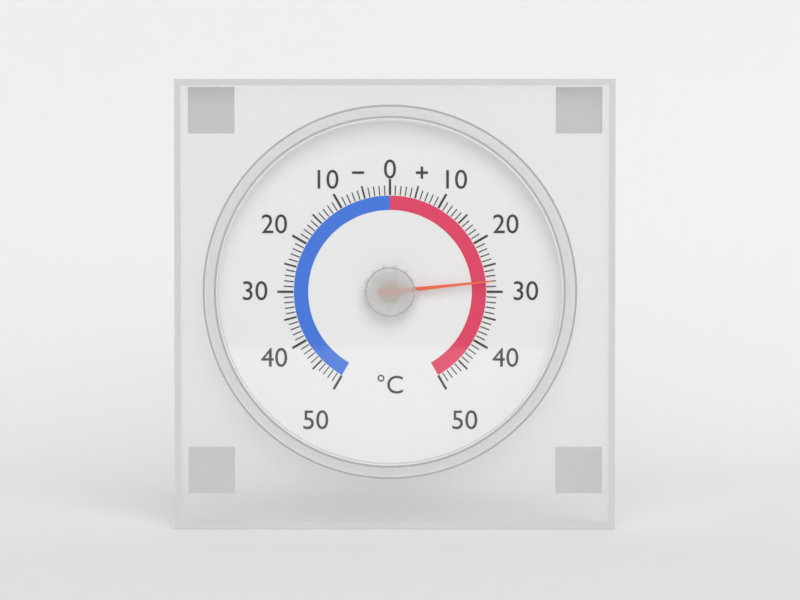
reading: 28 °C
